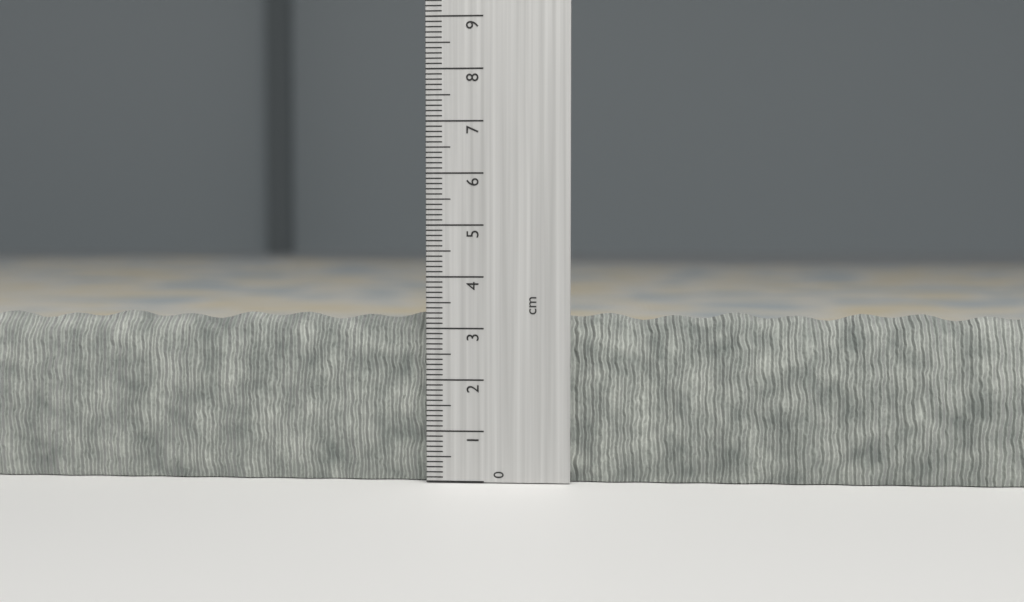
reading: 3.3 cm
